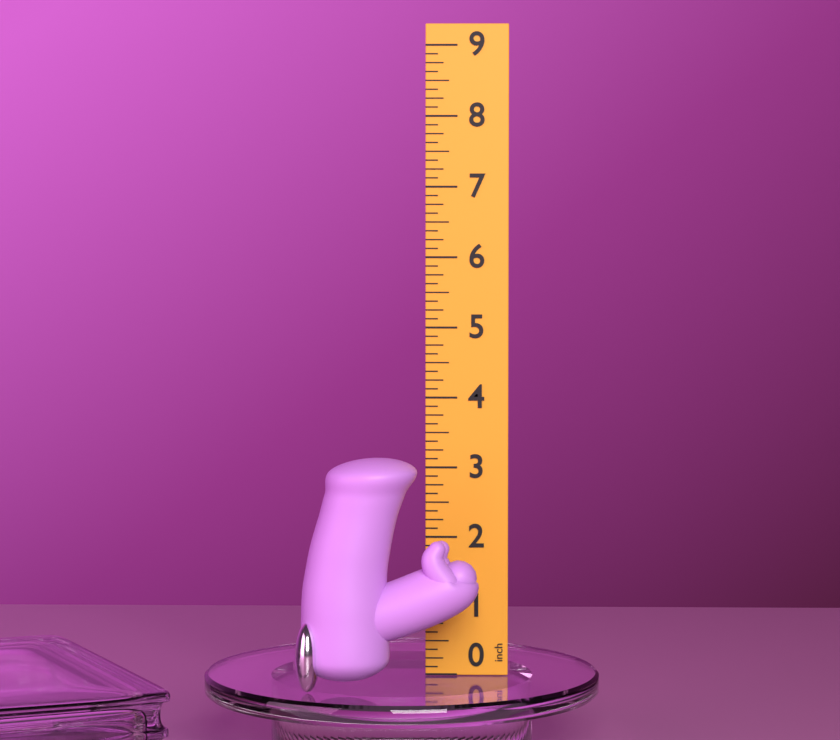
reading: 3.250 inch
